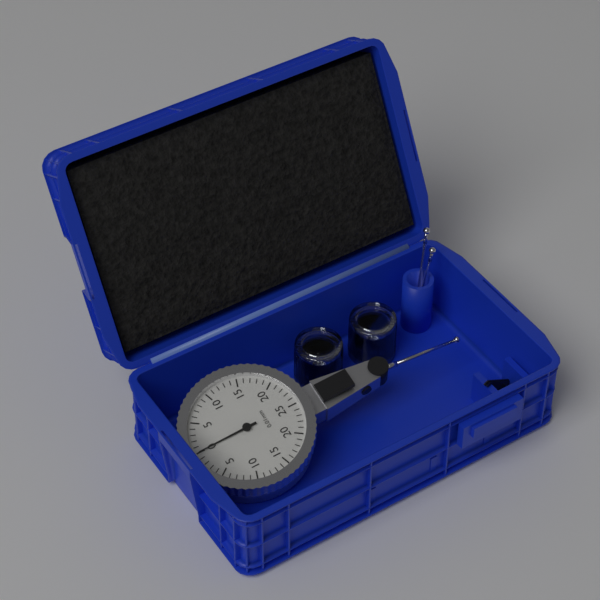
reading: 0.00 mm
